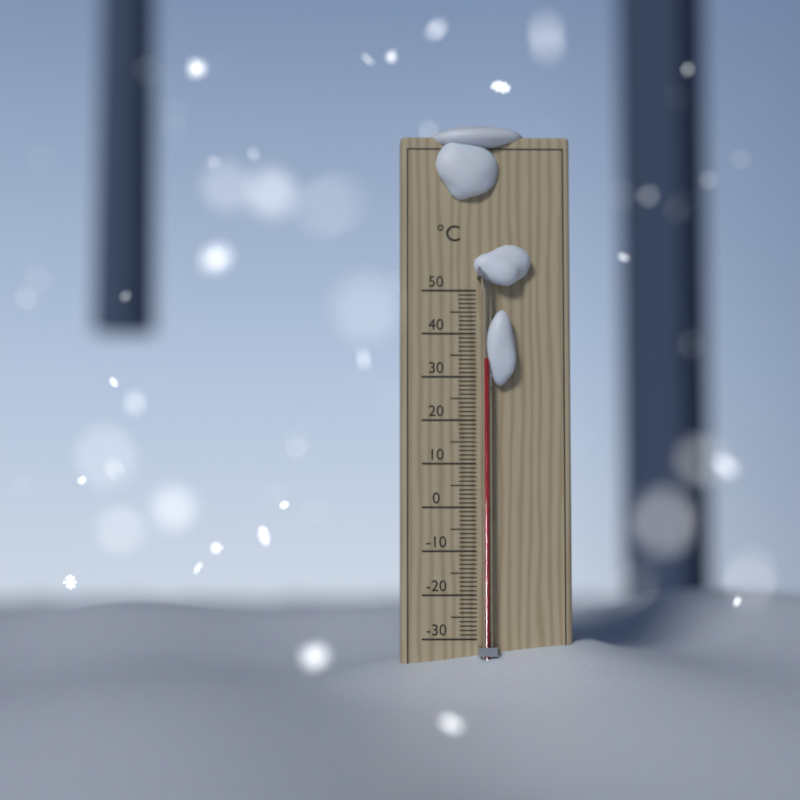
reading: 34 °C
